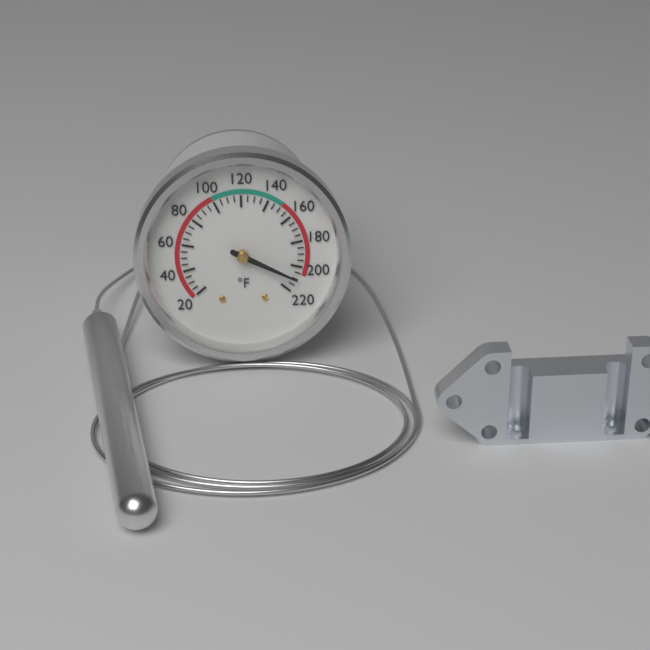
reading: 210 °F
